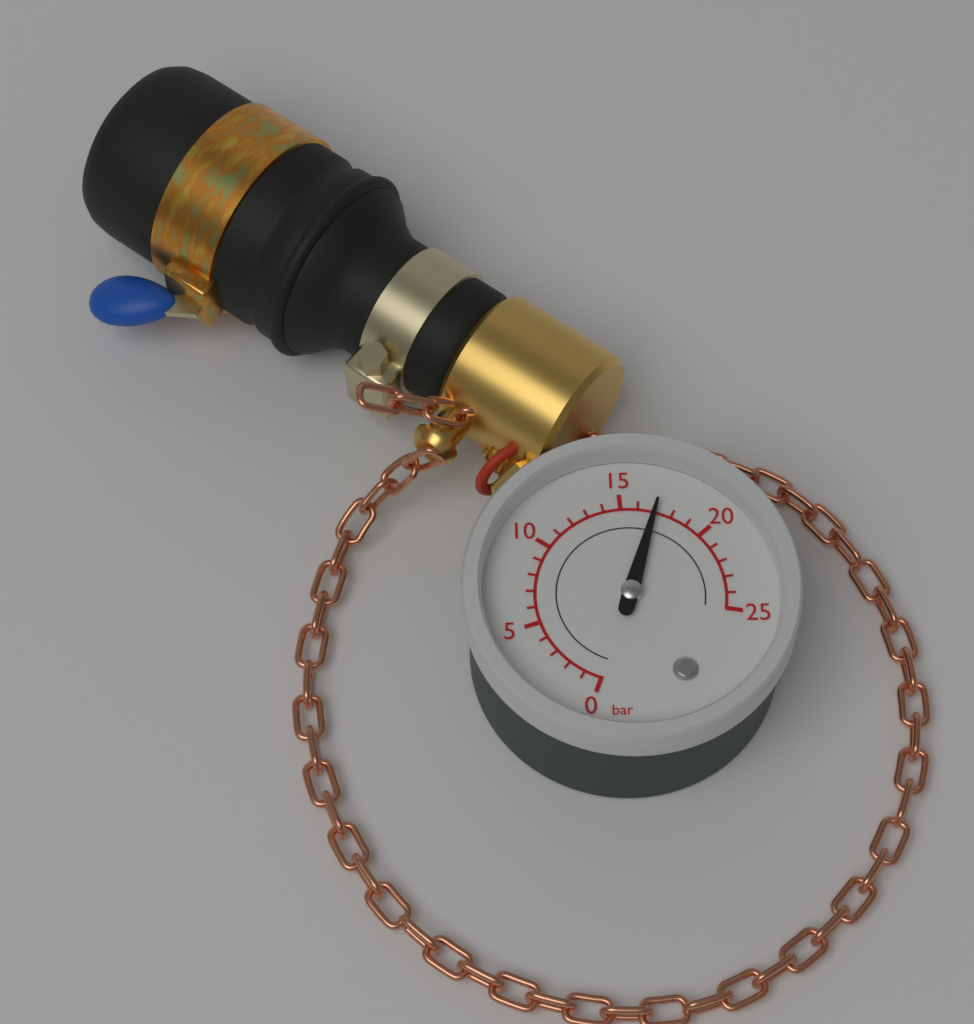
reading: 17 bar
